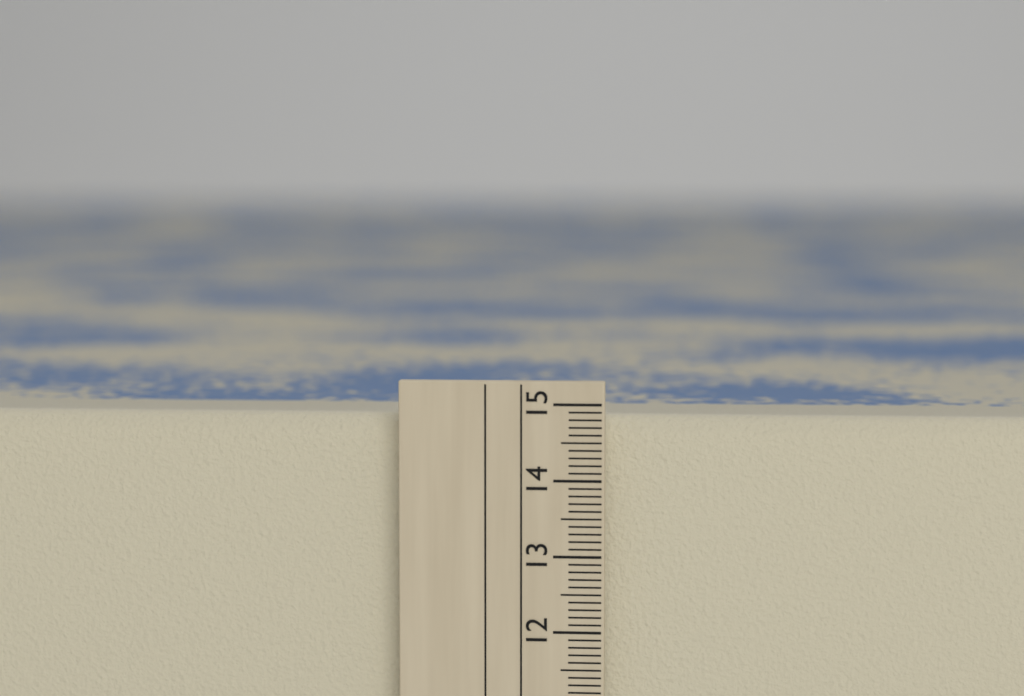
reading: 14.8 cm
